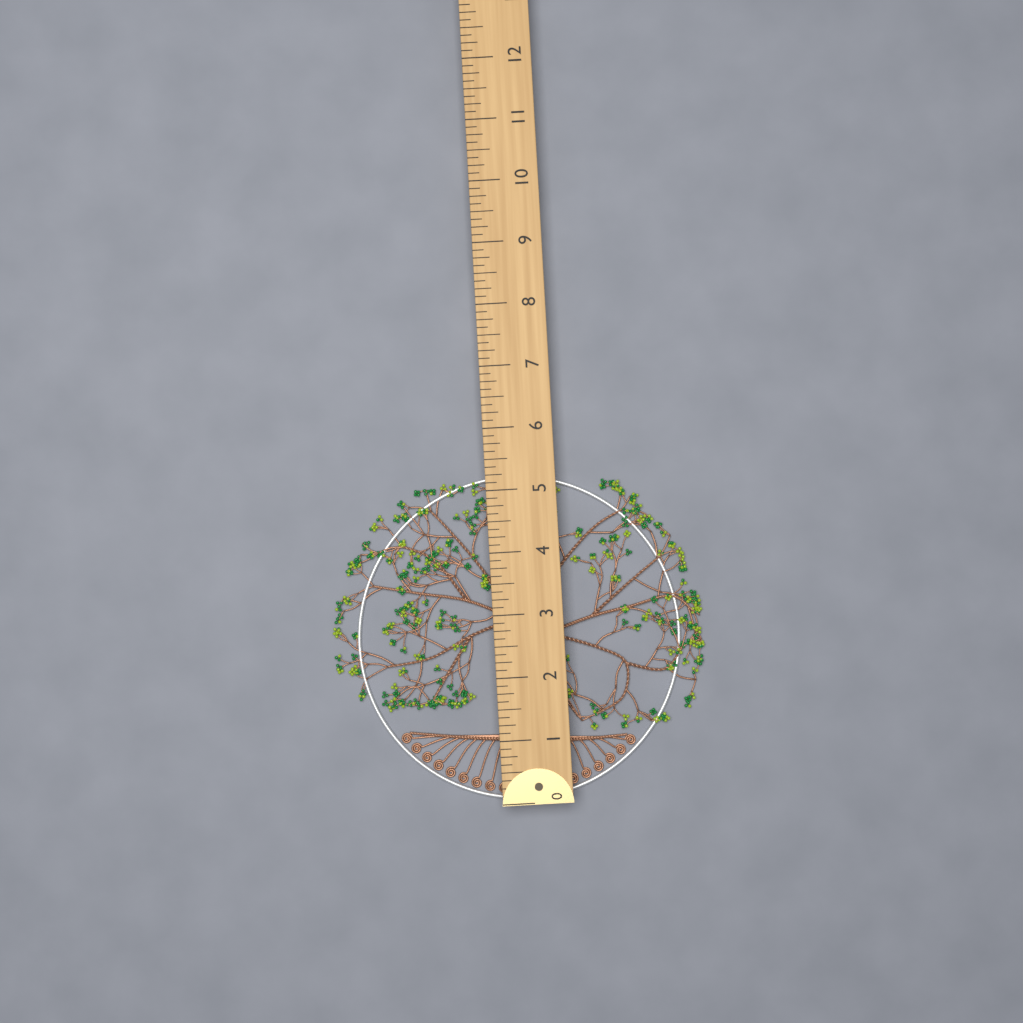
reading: 5.250 (no unit)
